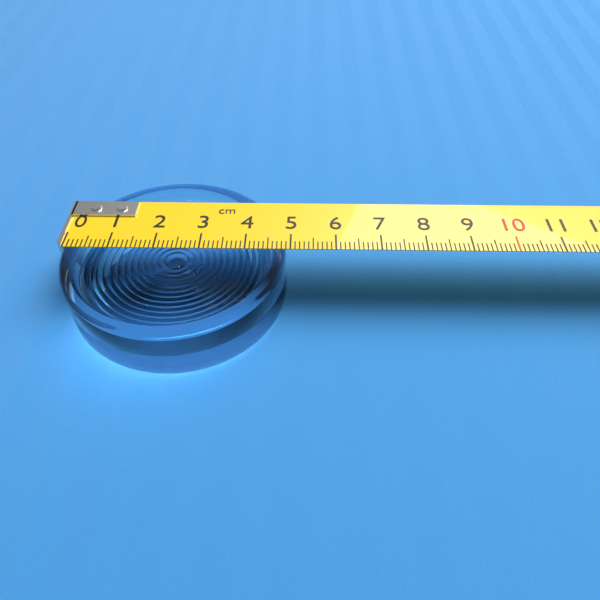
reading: 4.9 cm
